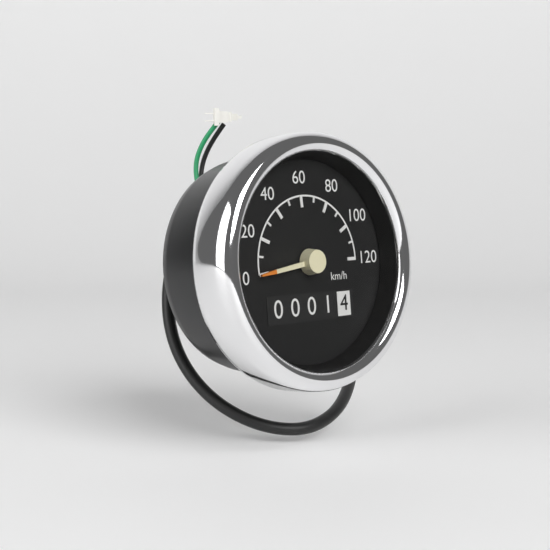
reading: 0 km/h
